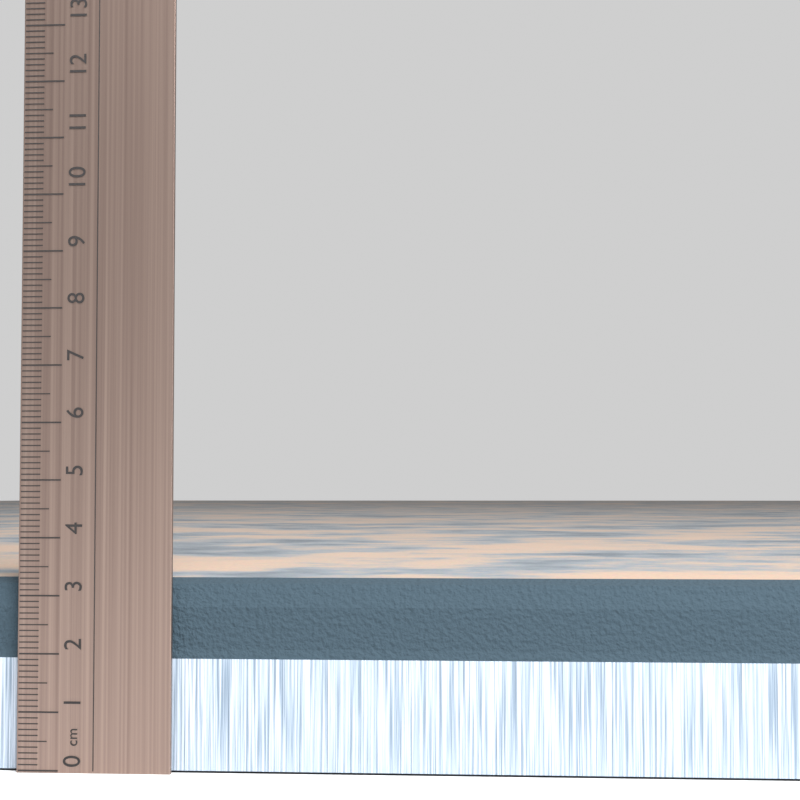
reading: 3.3 cm
